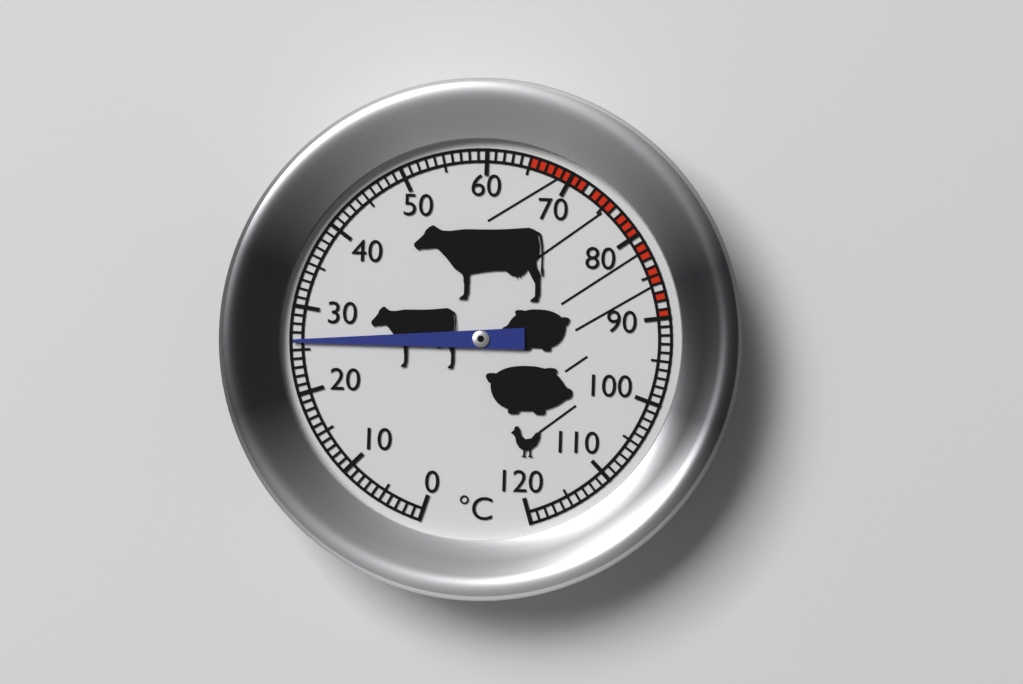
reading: 26 °C
